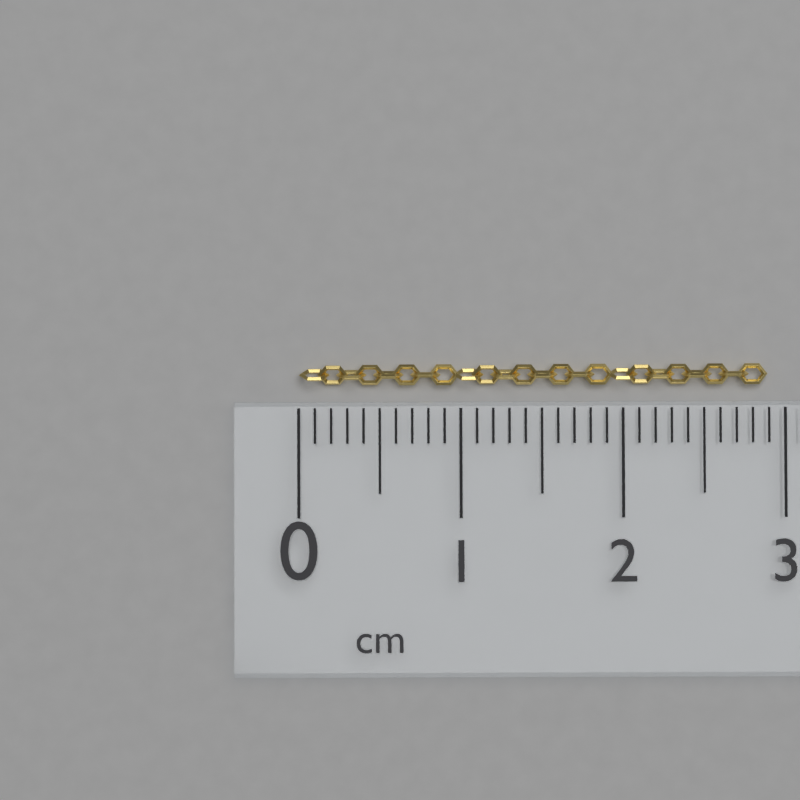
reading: 2.9 cm
